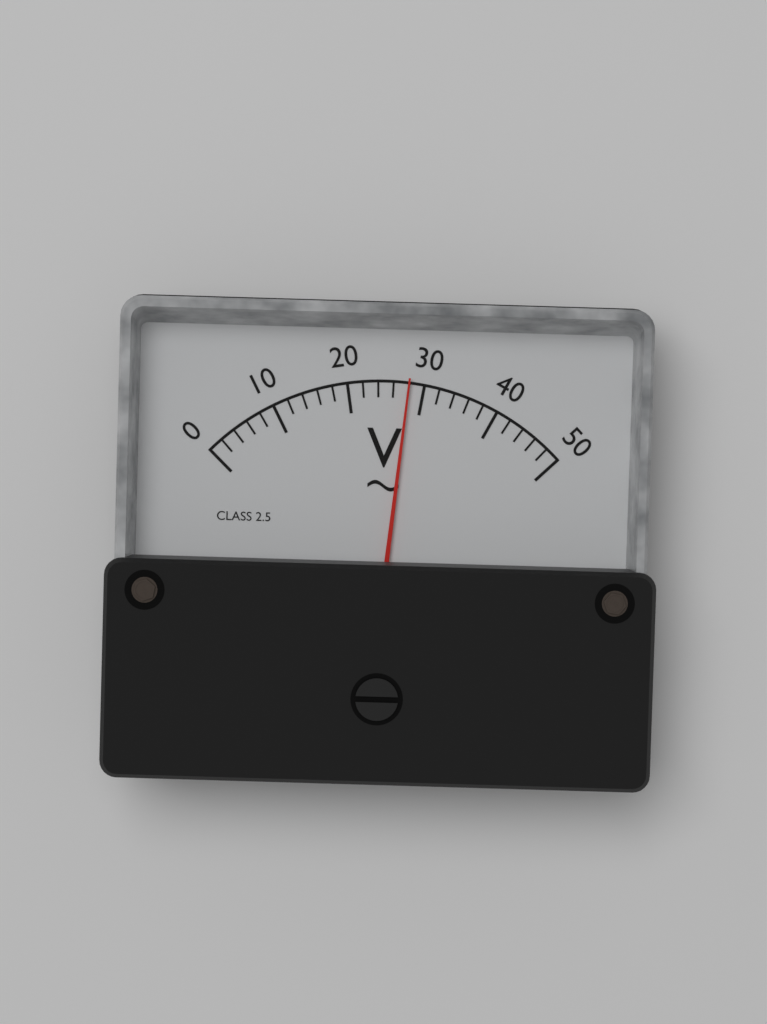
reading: 28 V
